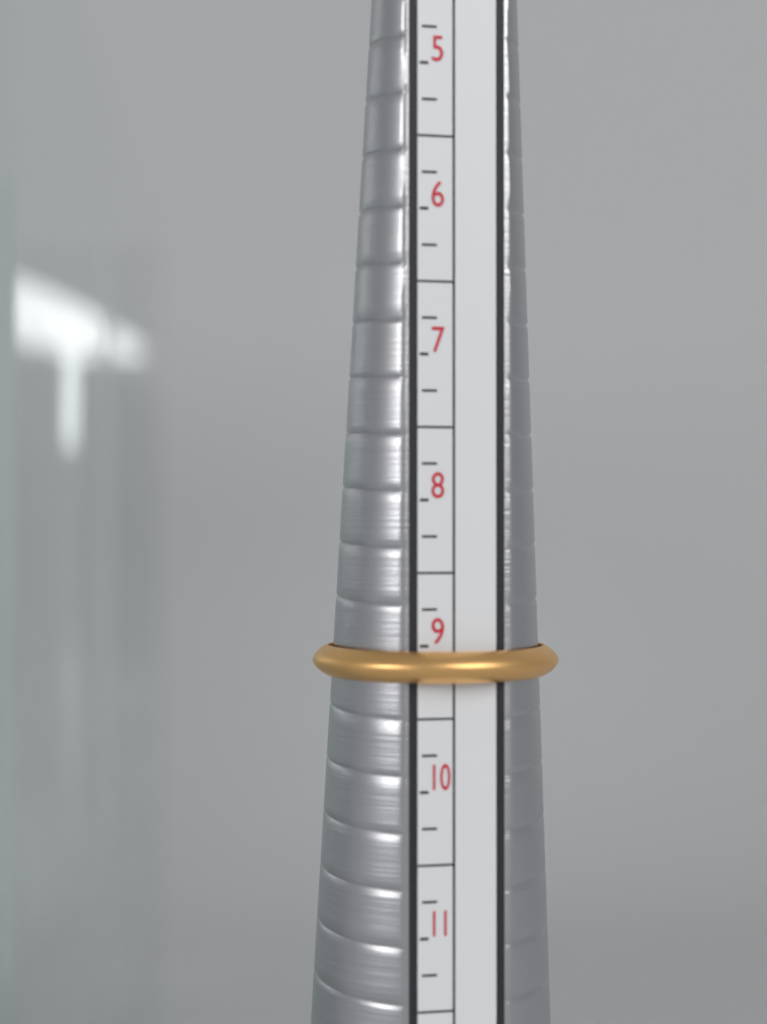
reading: 9.25 (no unit)
